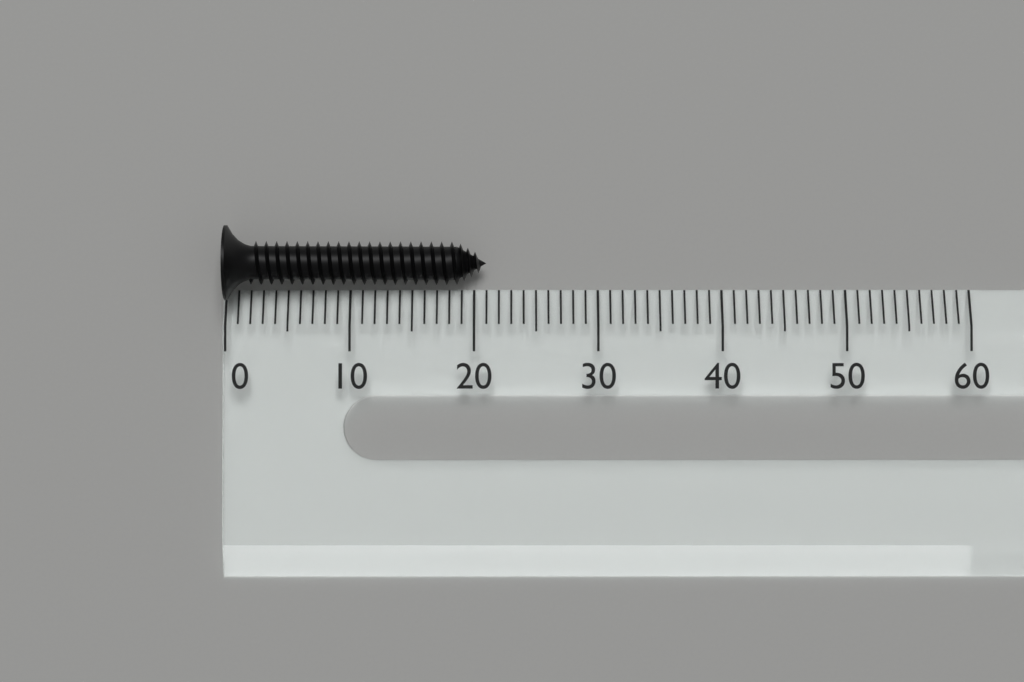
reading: 21 (no unit)
